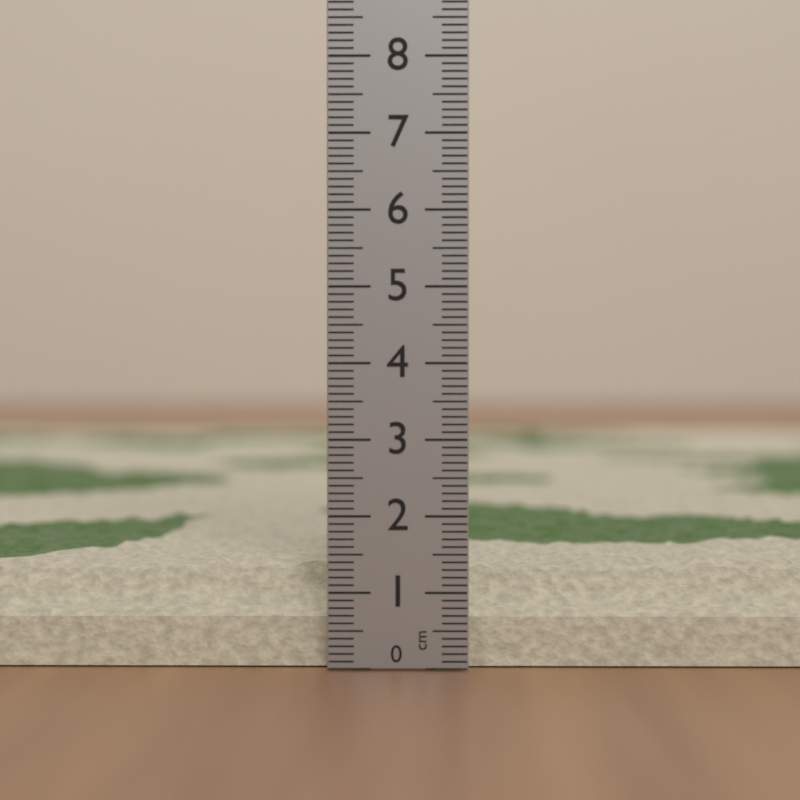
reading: 1.4 cm
